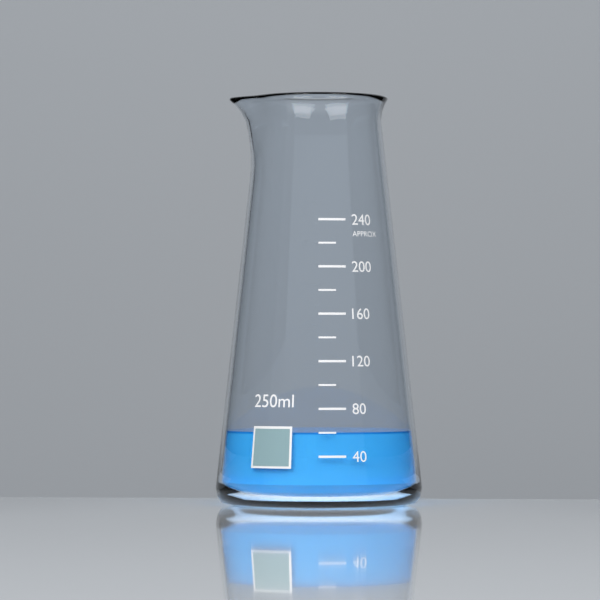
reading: 60 ml
